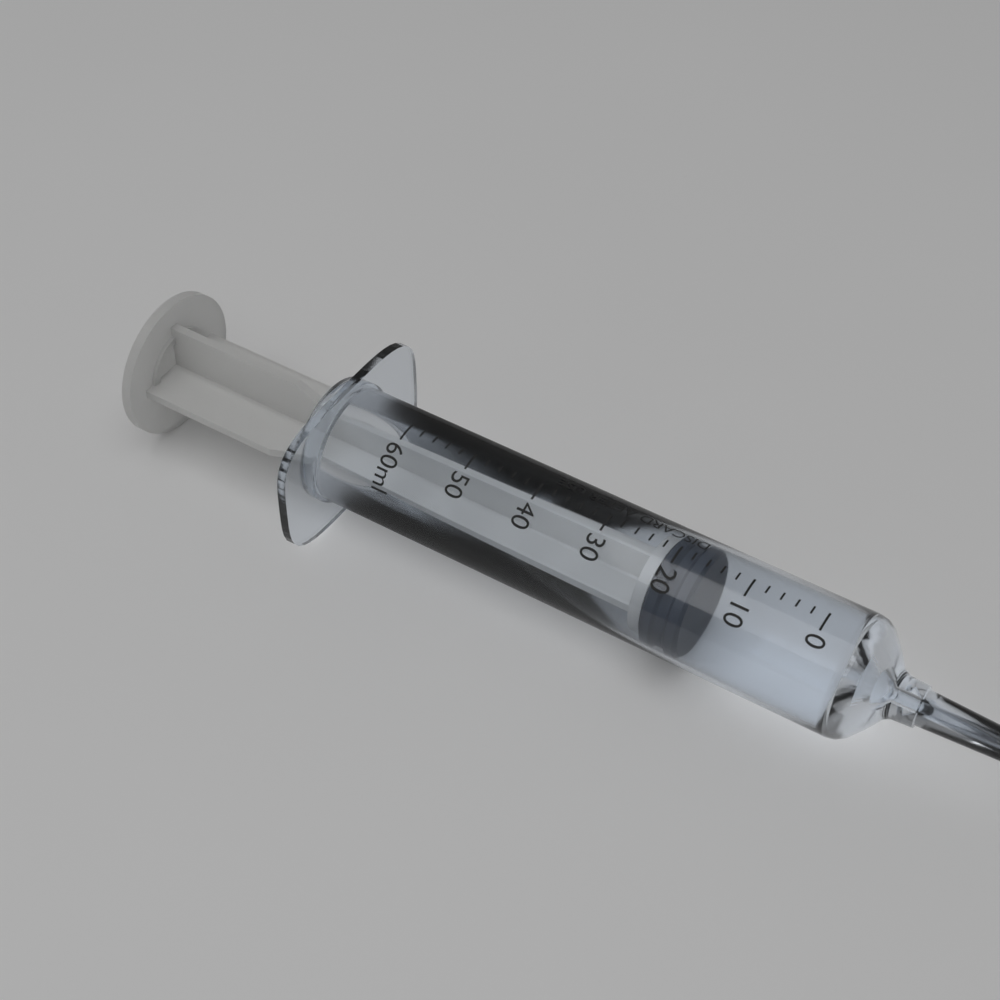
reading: 16 ml
